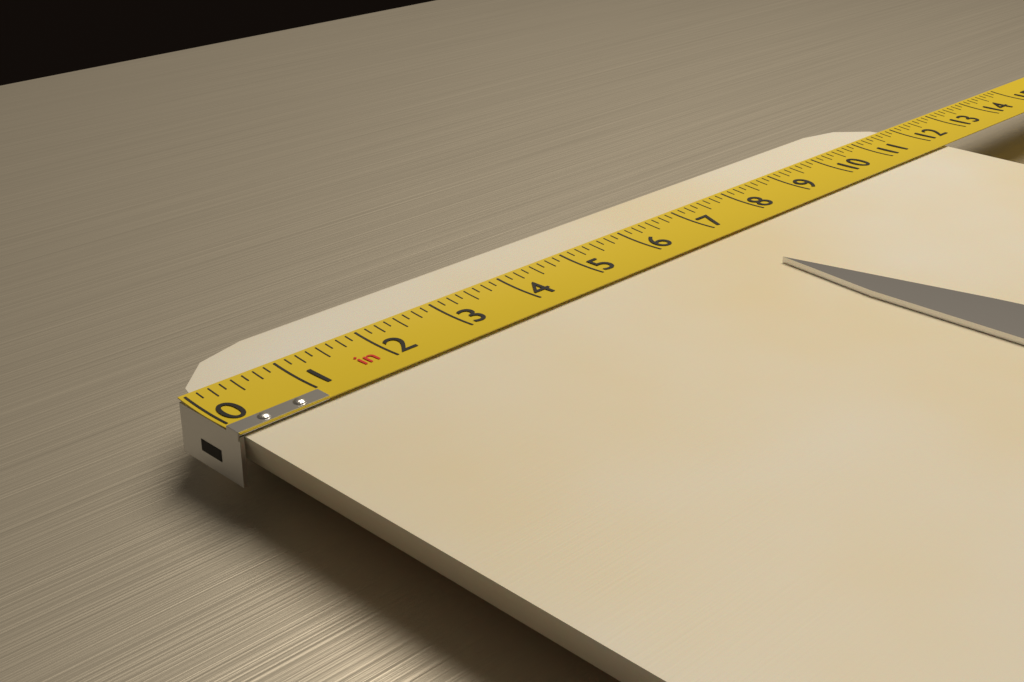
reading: 12.000 in
